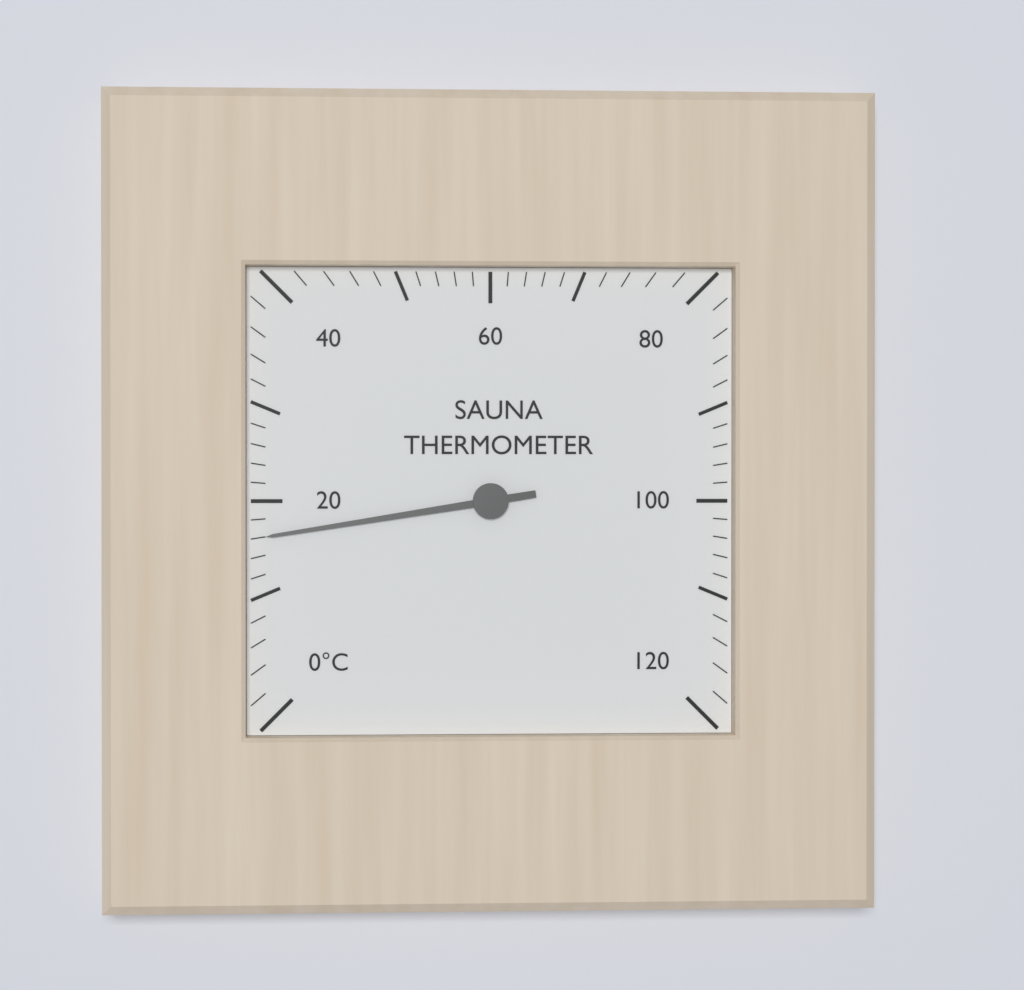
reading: 16 °C
